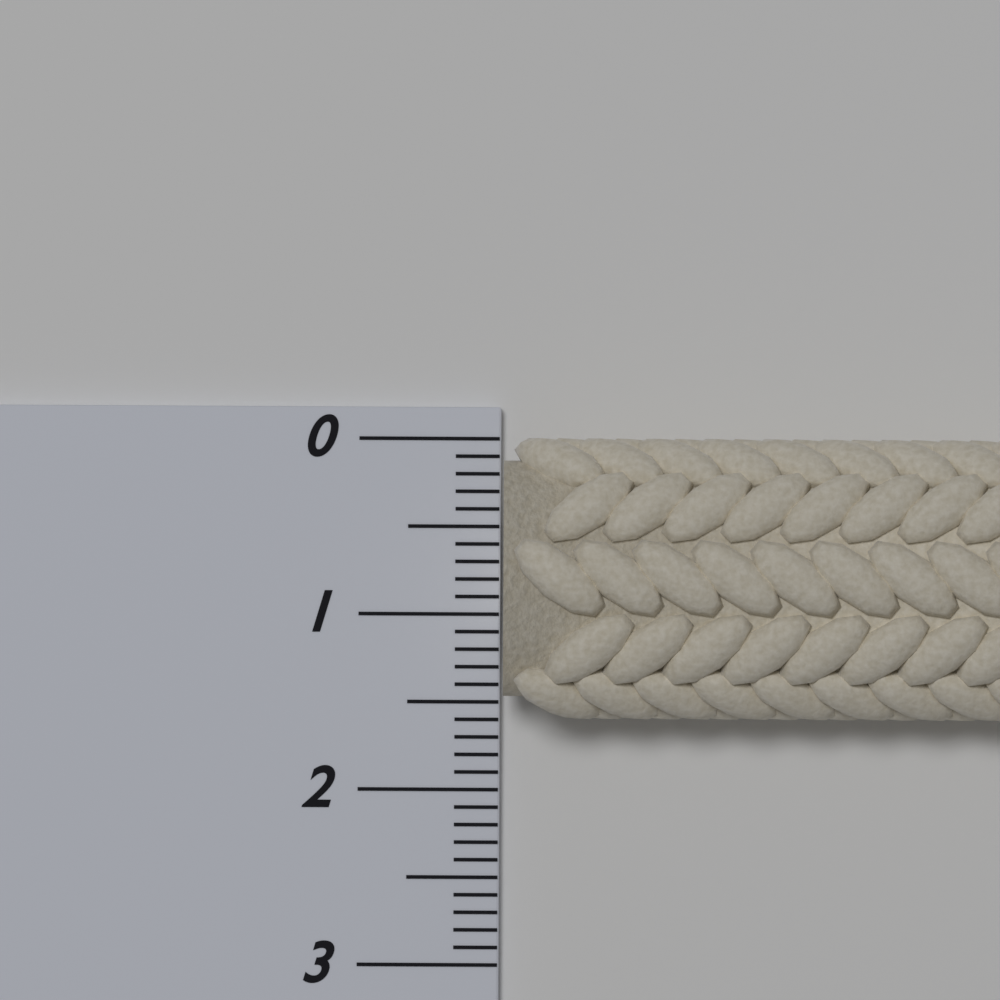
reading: 1.6 (no unit)
